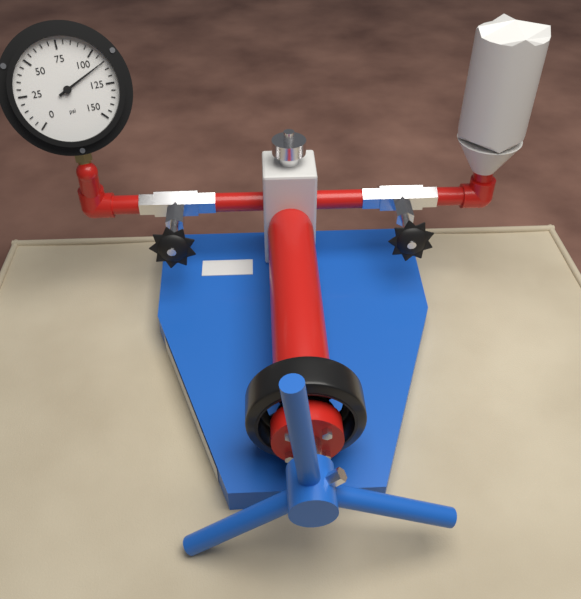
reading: 110 psi
